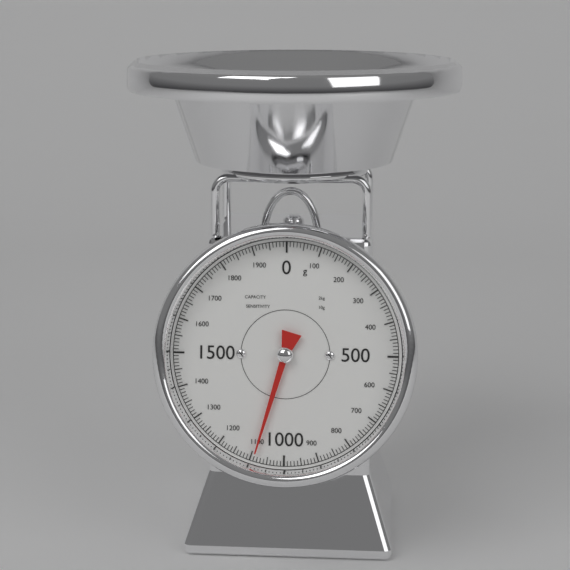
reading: 1090 g
